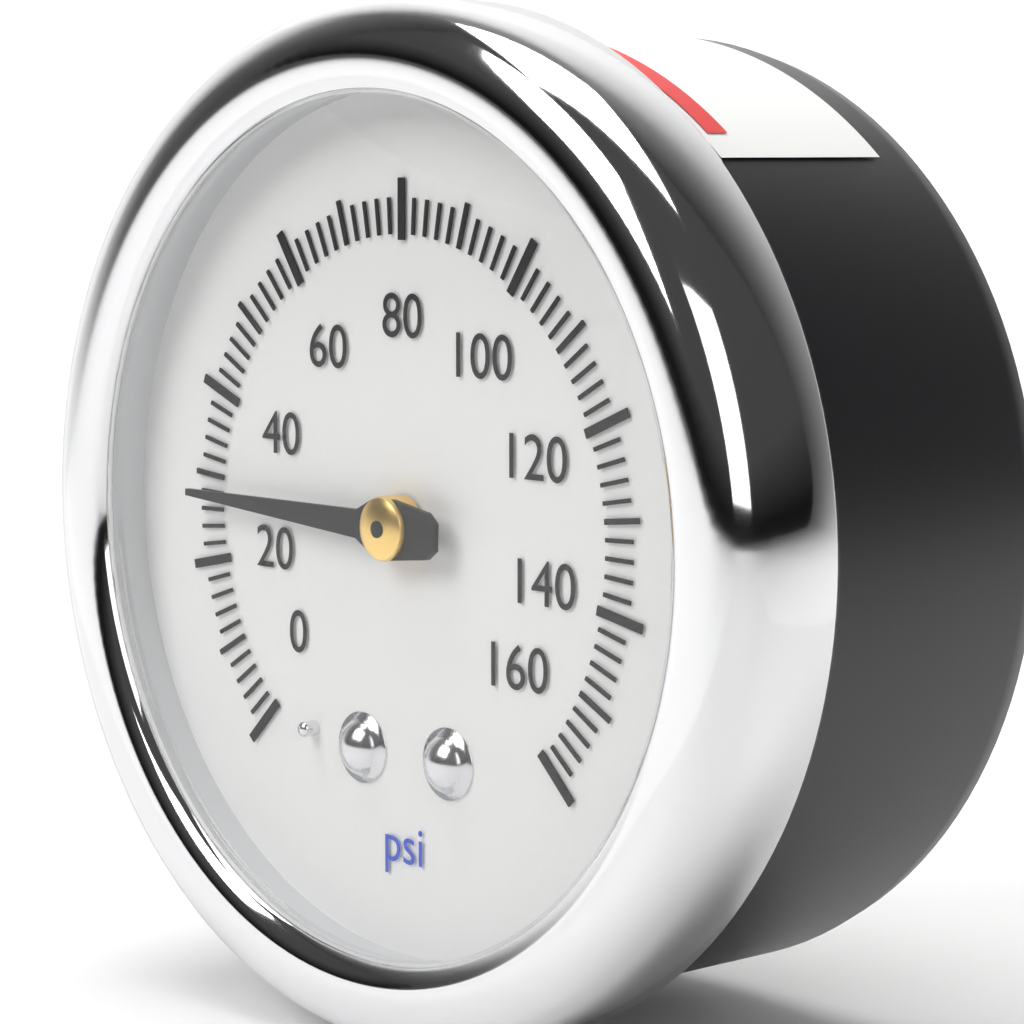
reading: 28 psi
